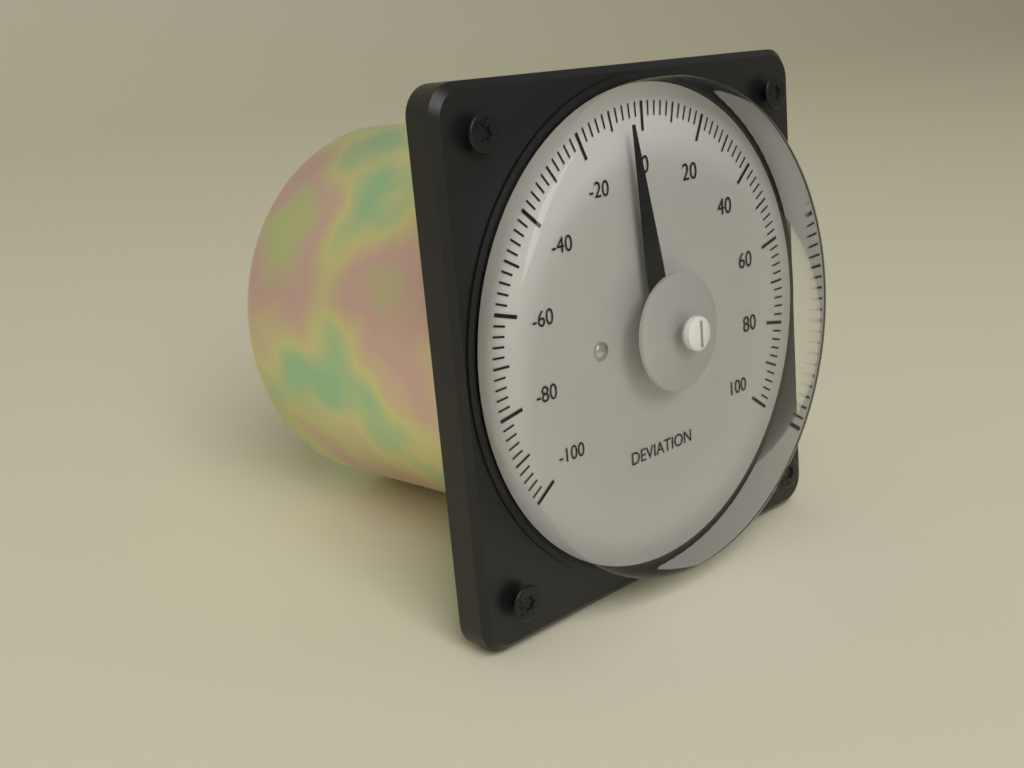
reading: -6 (no unit)
